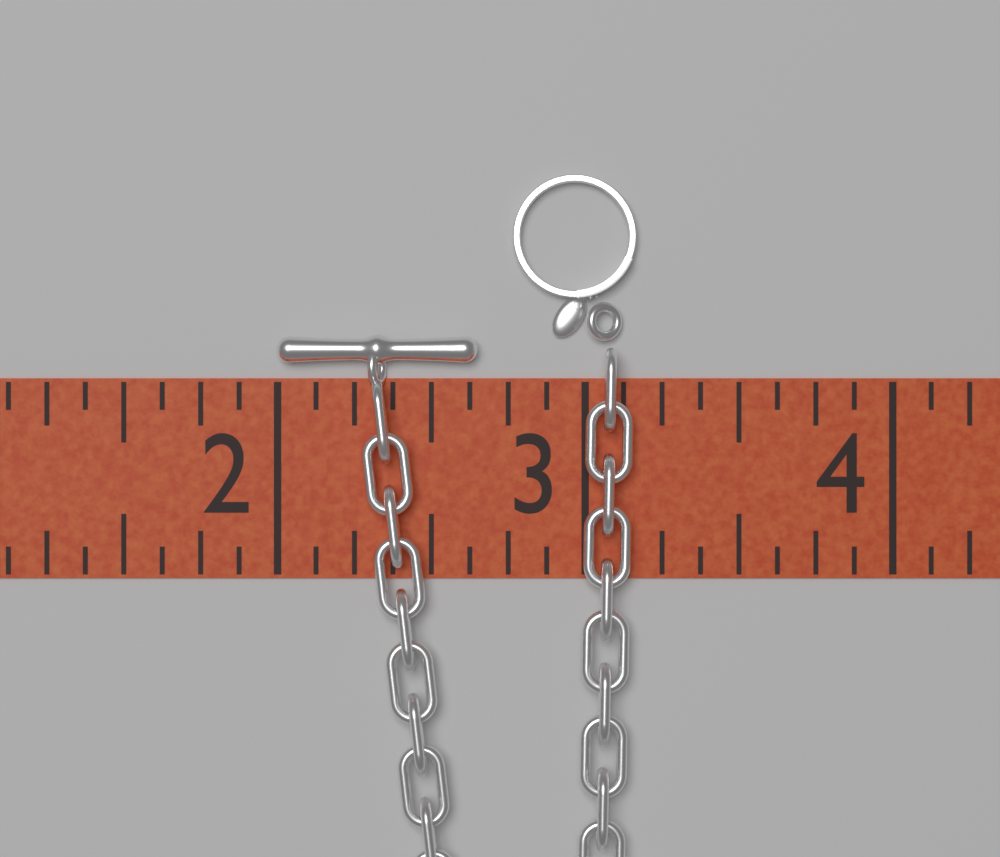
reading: 2.650 (no unit)
